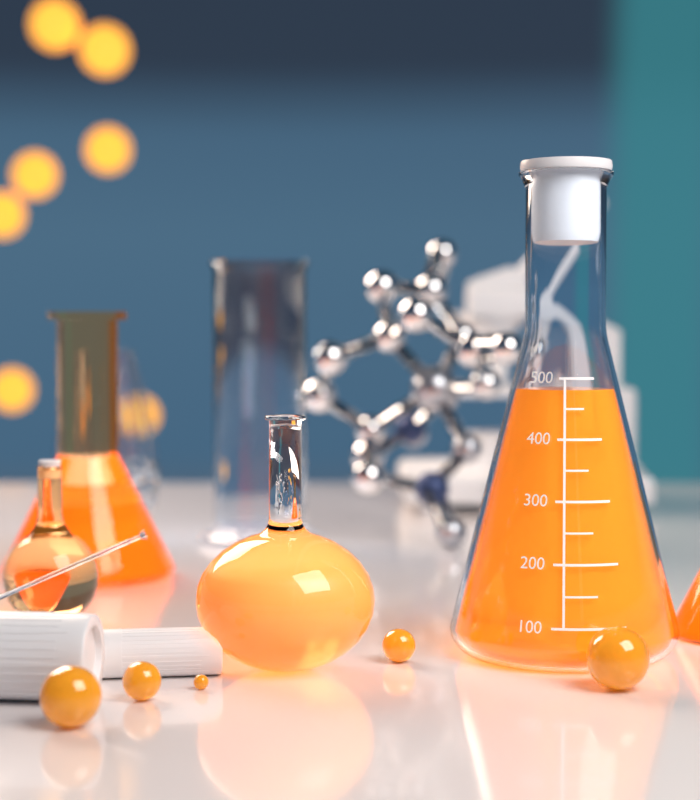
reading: 480 (no unit)
